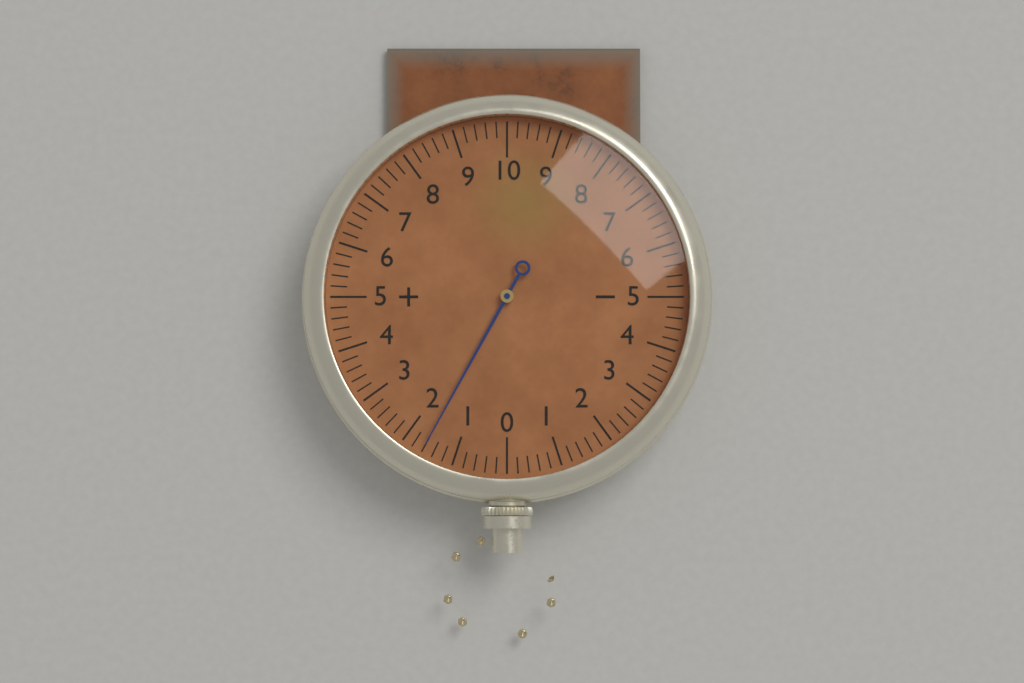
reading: 1.6 (no unit)
